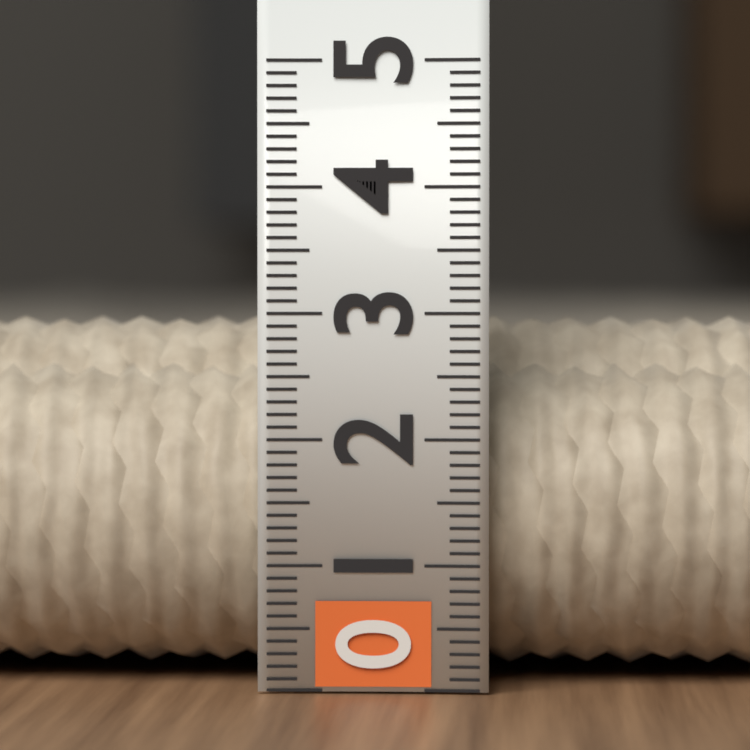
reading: 3.0 (no unit)
